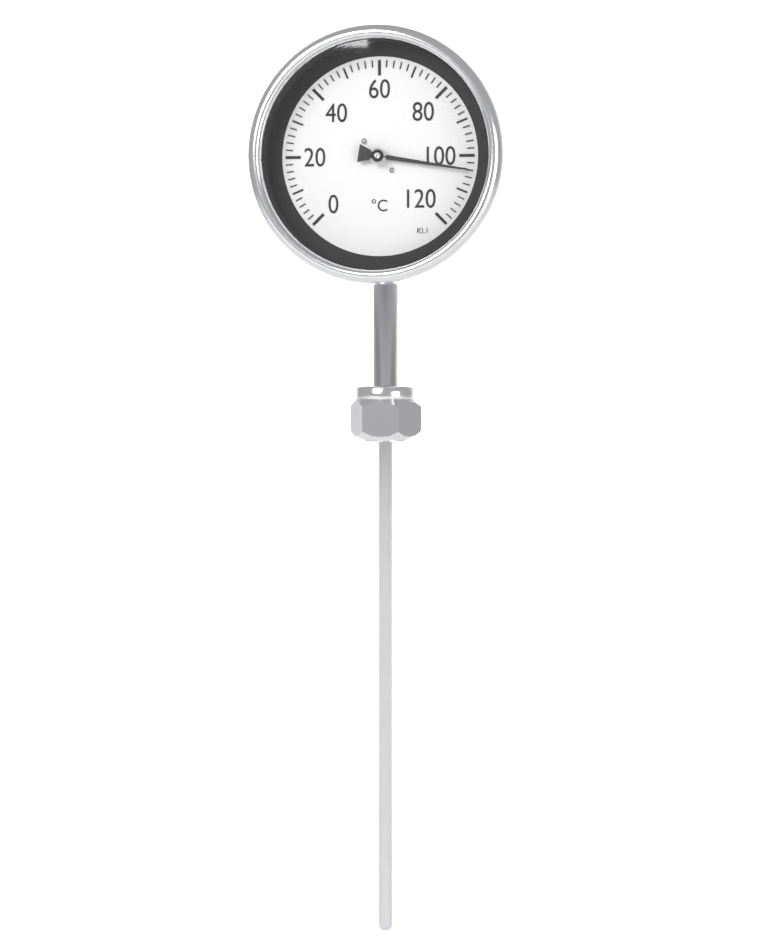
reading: 104 °C
